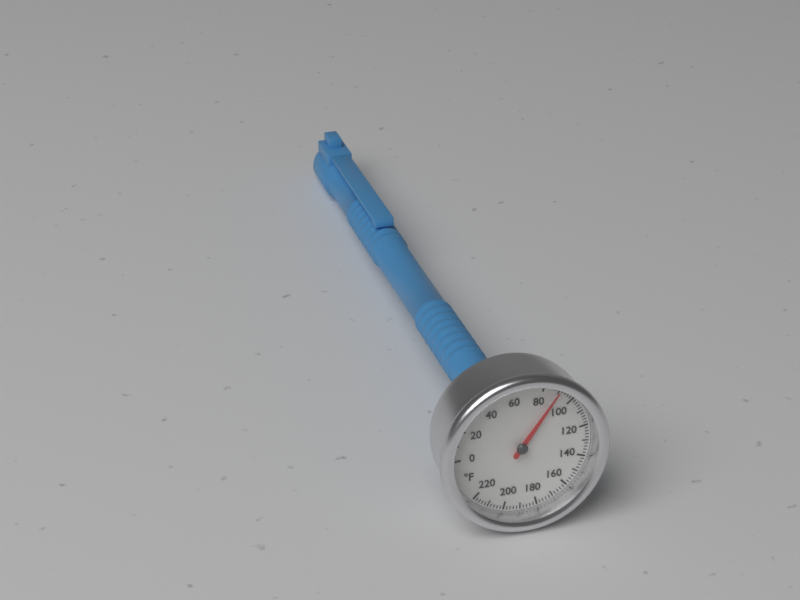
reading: 90 °F
